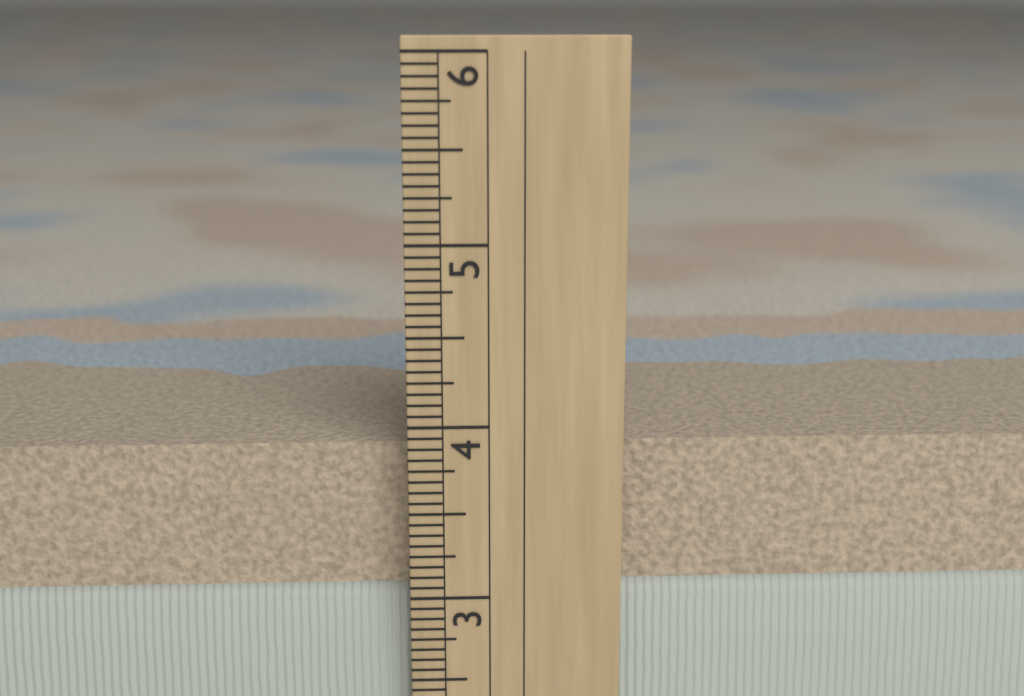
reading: 3.8750 in
